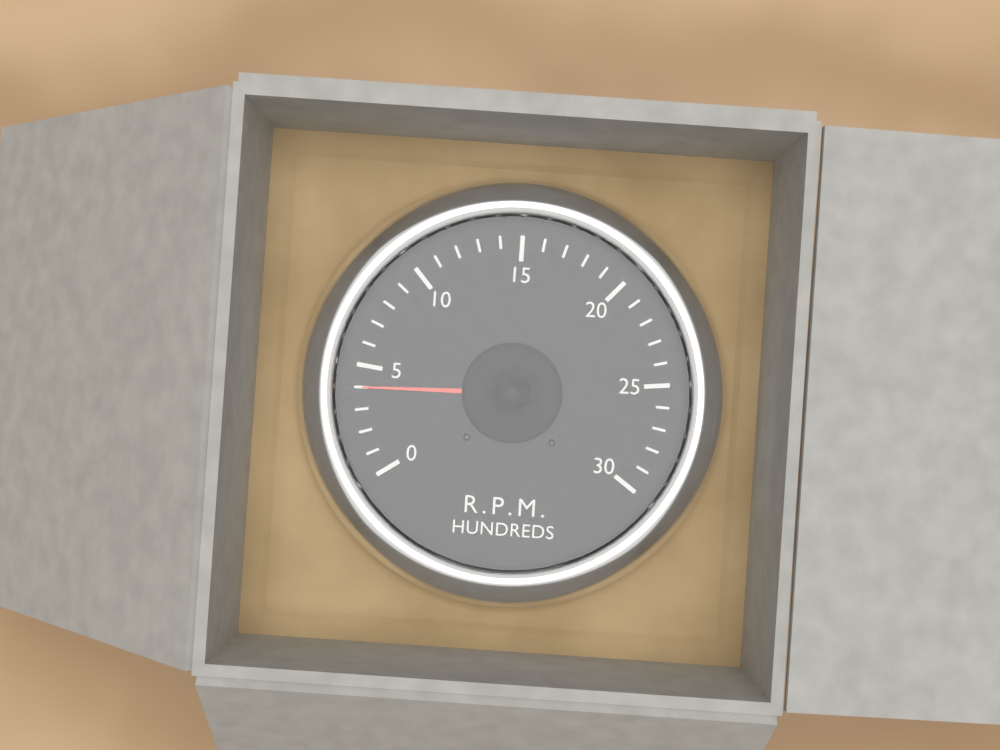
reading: 4 RPM x100
